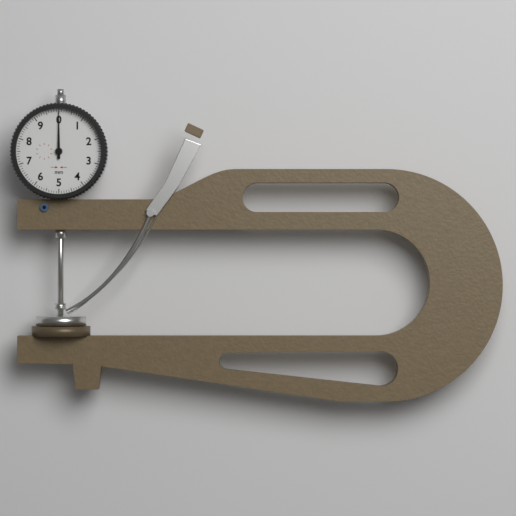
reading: 0.0 mm
